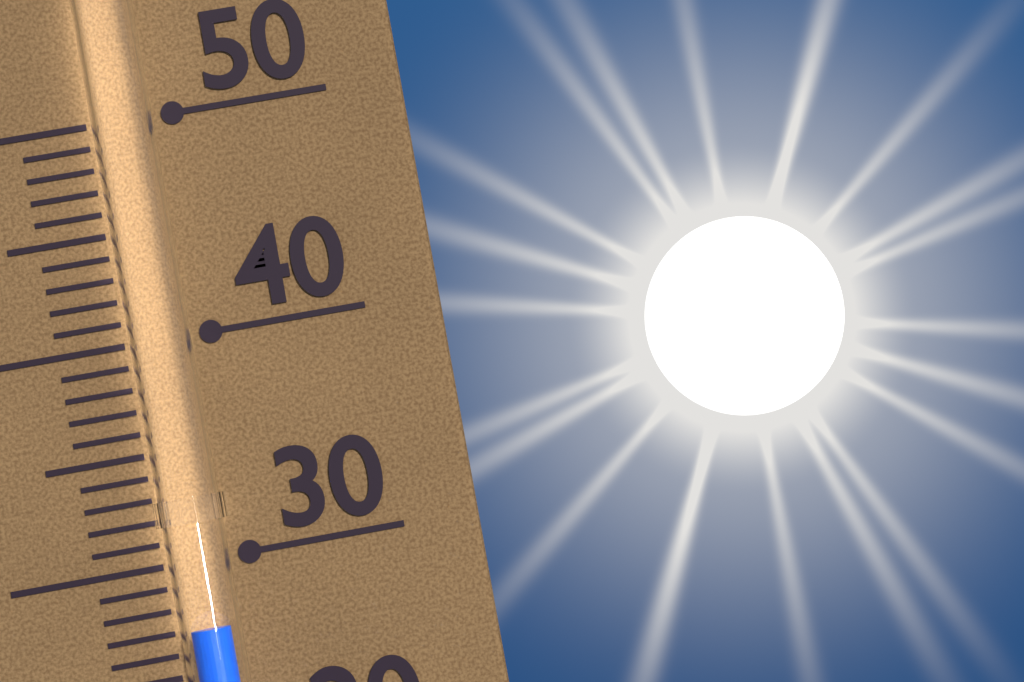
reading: 27 (no unit)
